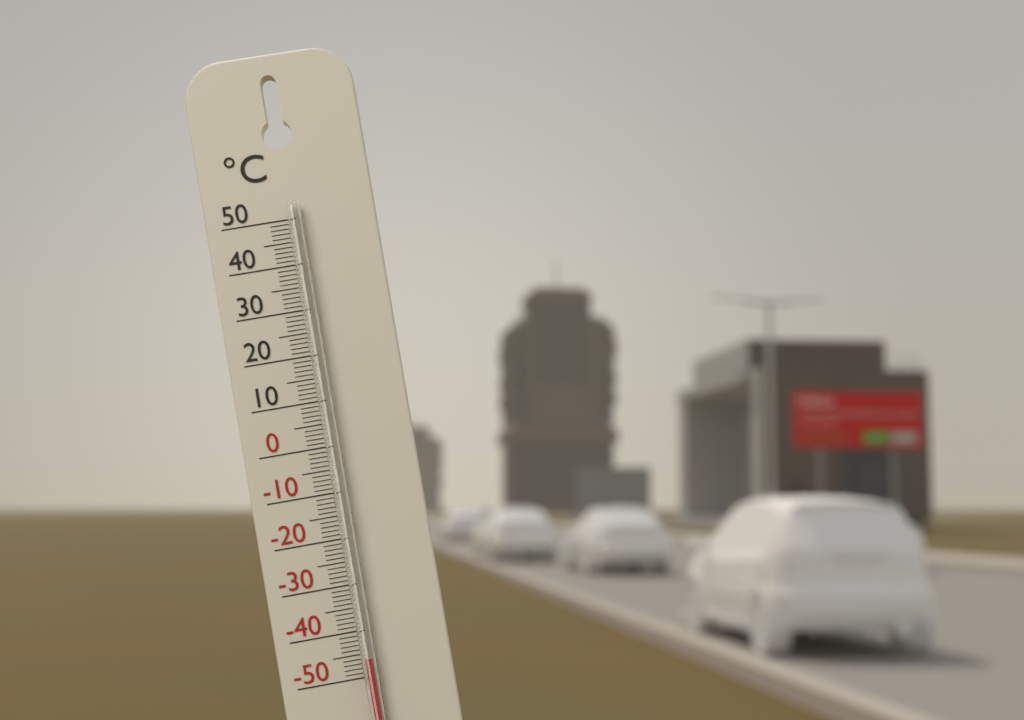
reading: -46 °C
